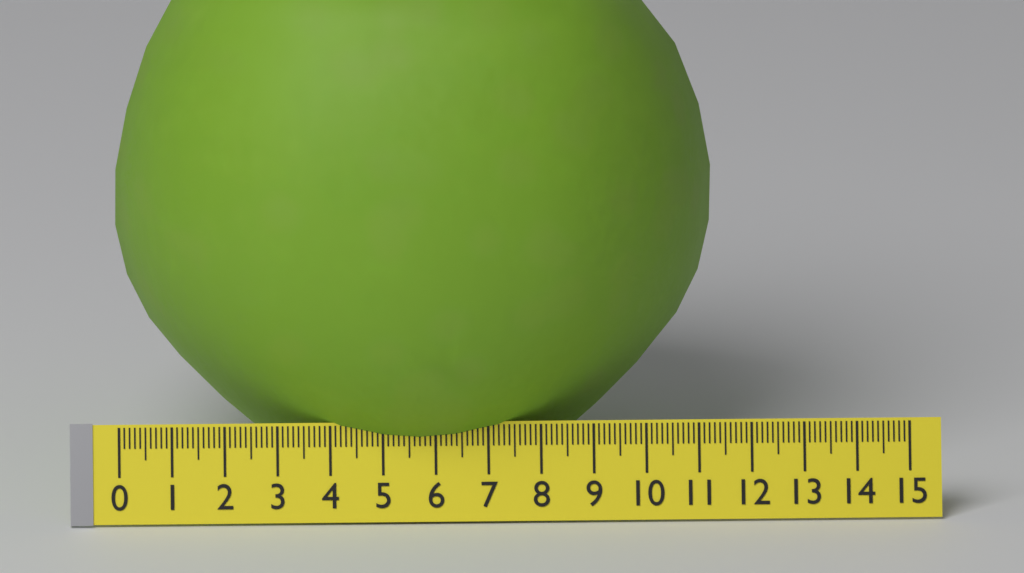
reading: 11.4 (no unit)
